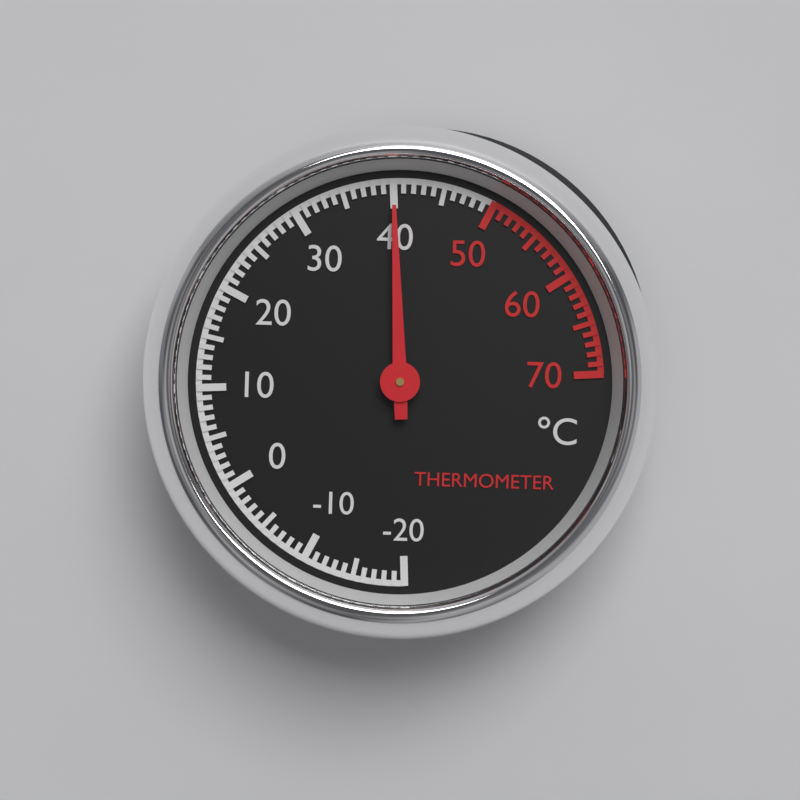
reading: 40 °C
